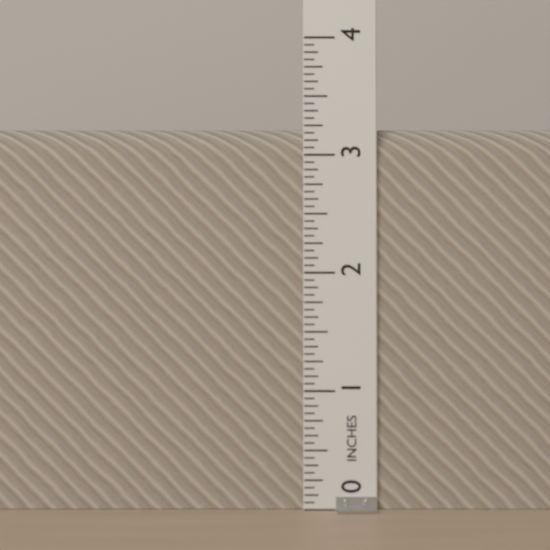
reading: 3.2500 in
